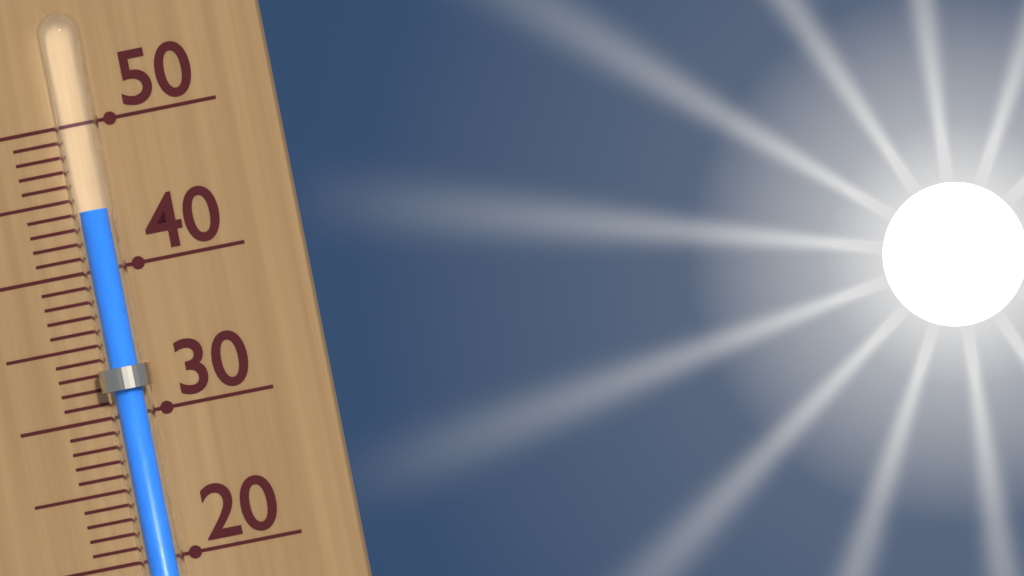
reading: 44 (no unit)
